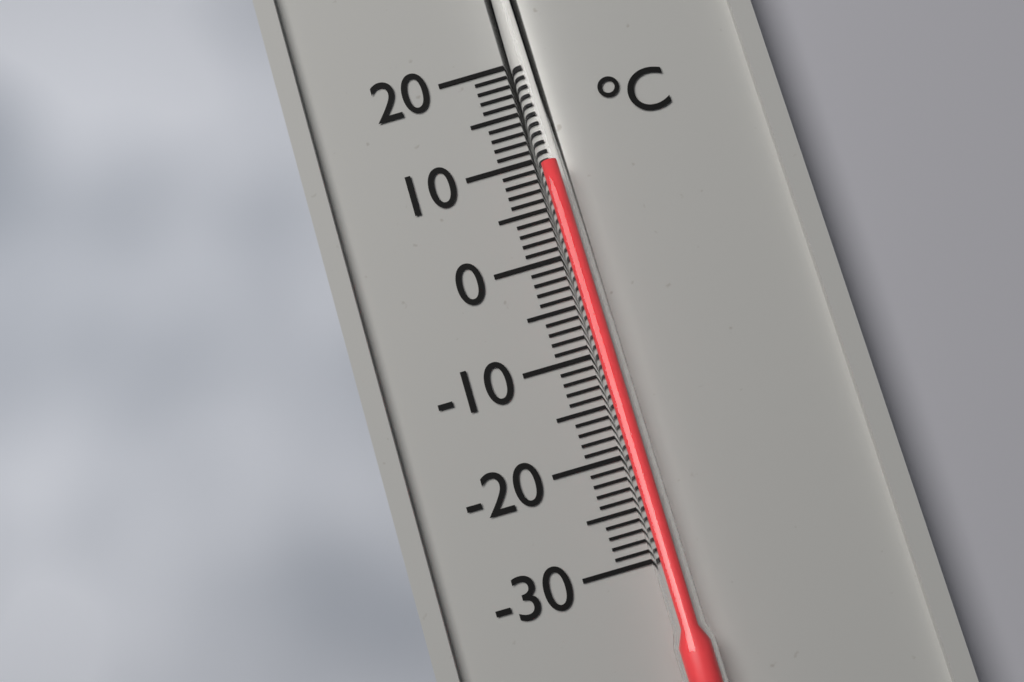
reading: 9 °C
